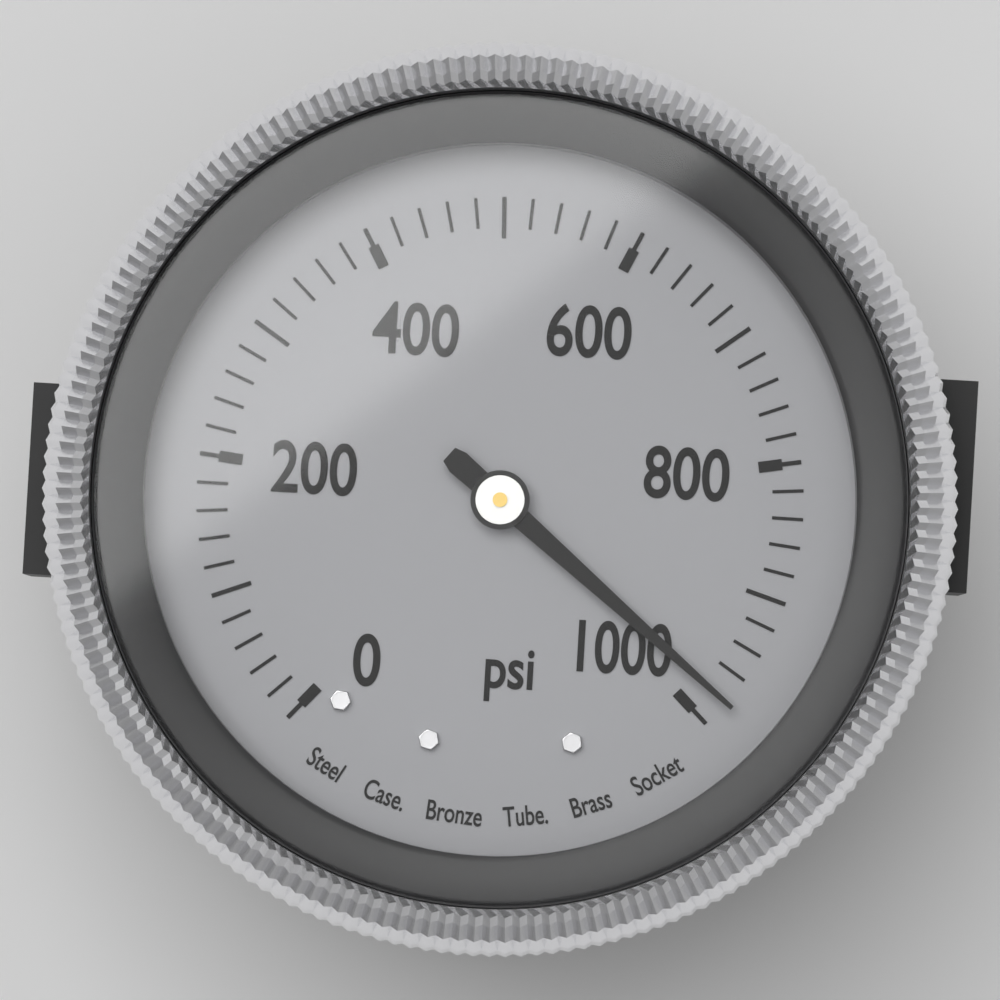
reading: 980 psi
